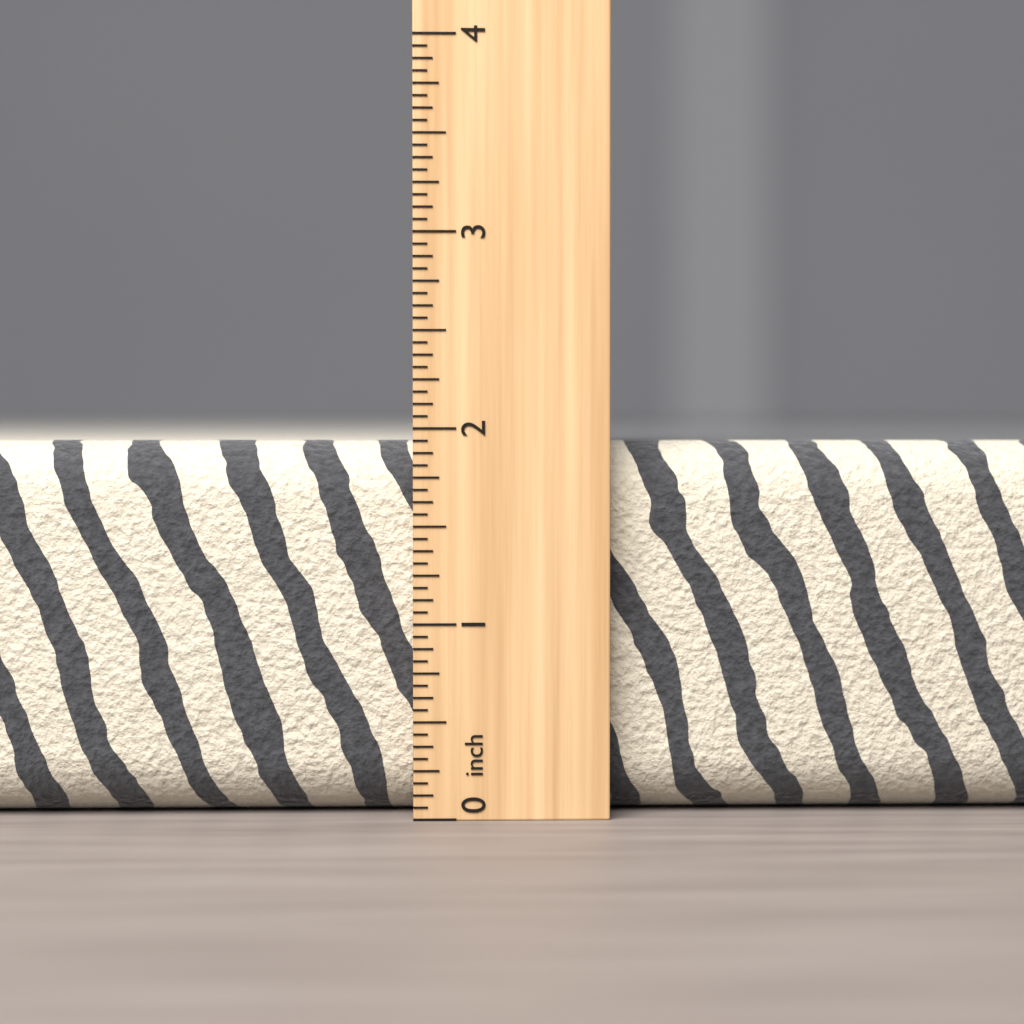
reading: 1.9375 inch
